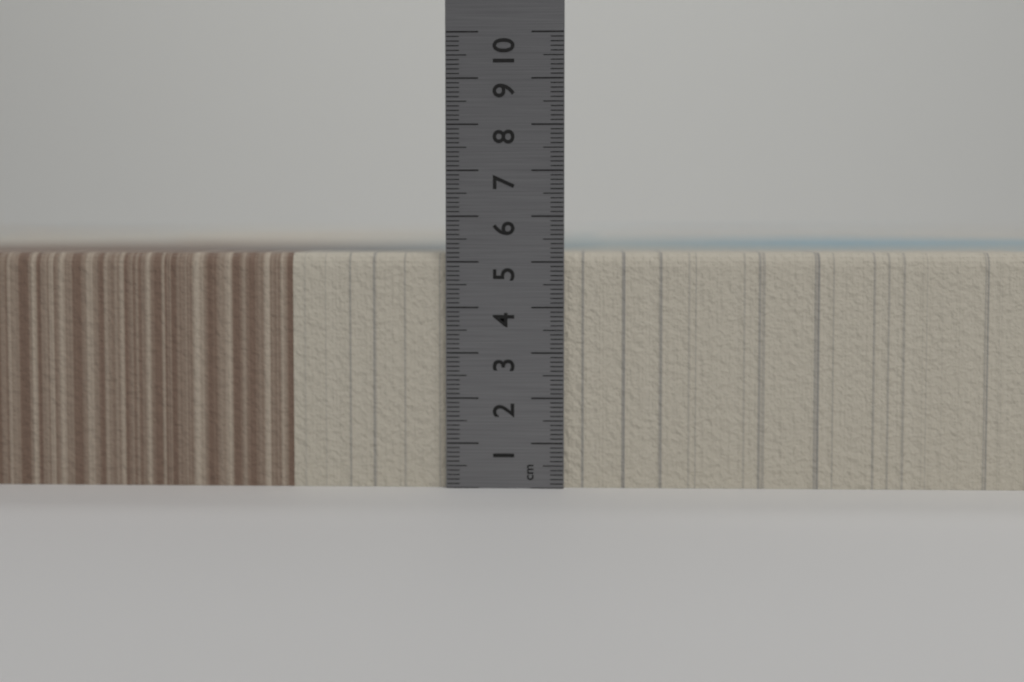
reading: 5.2 cm
